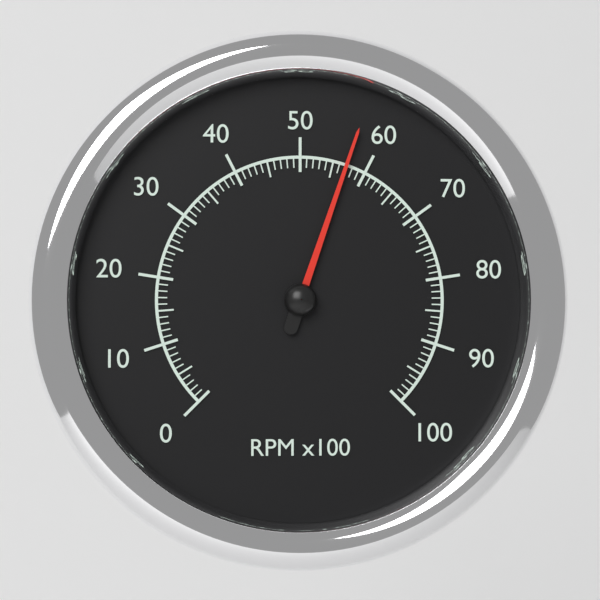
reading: 57 RPM x100
